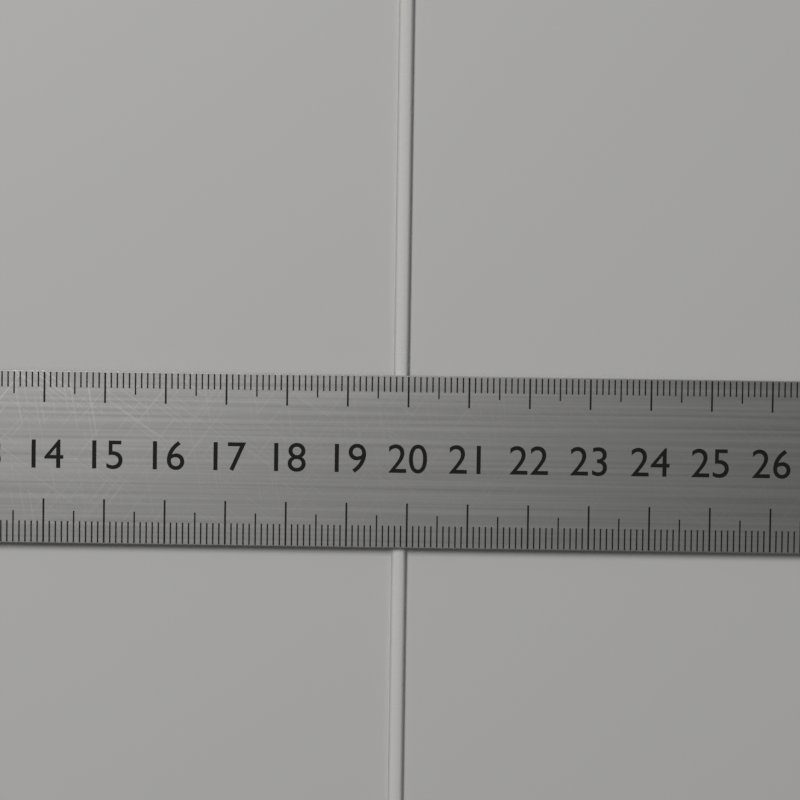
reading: 20.0 cm
